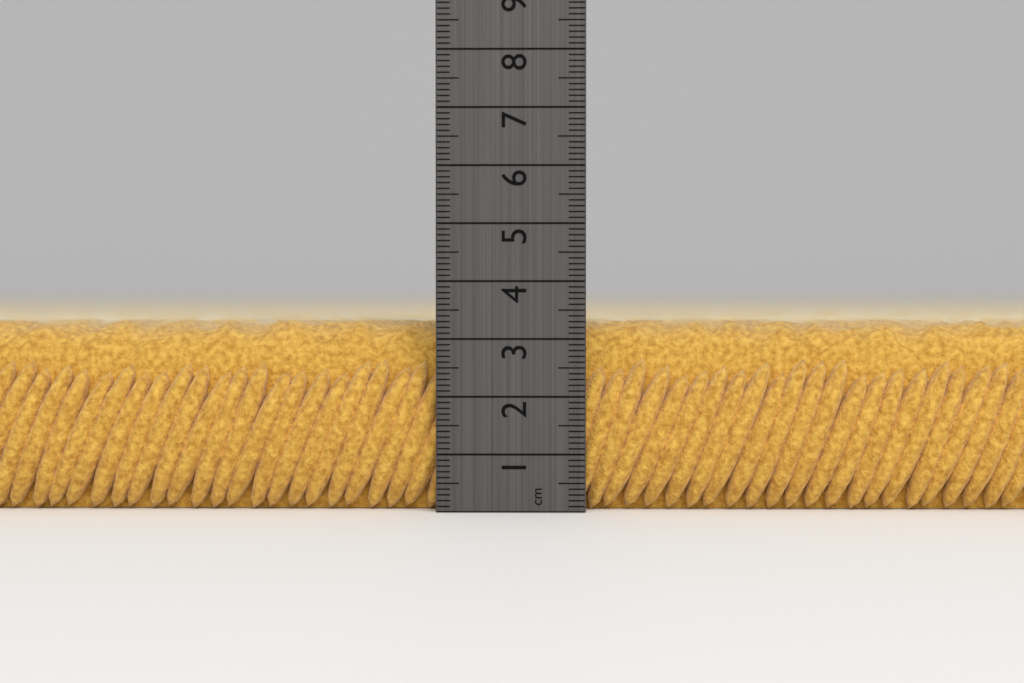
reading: 3.3 cm
